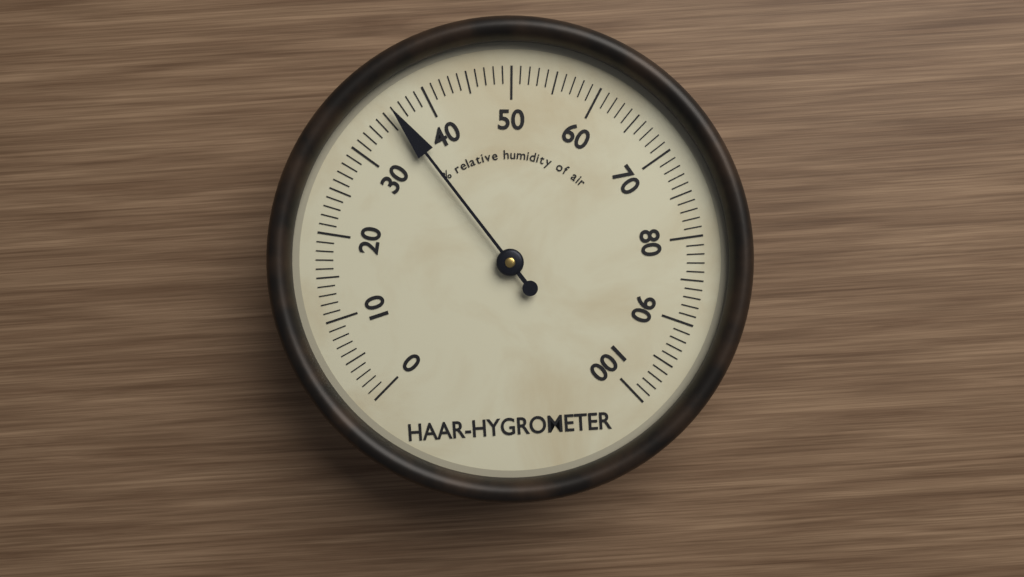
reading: 36 %
